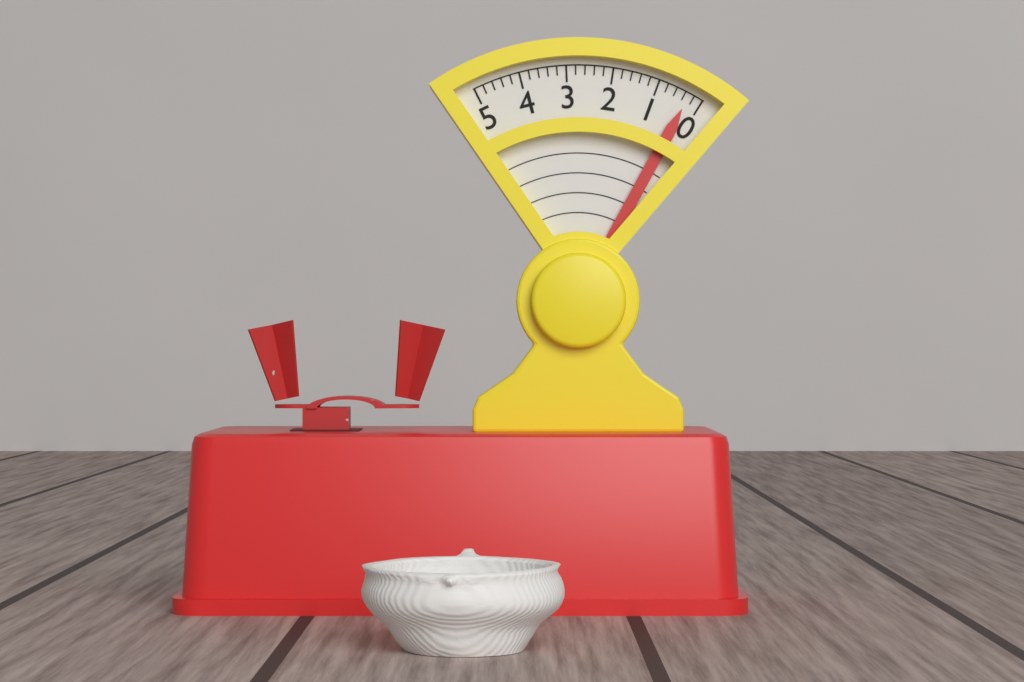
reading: 0.3 (no unit)
